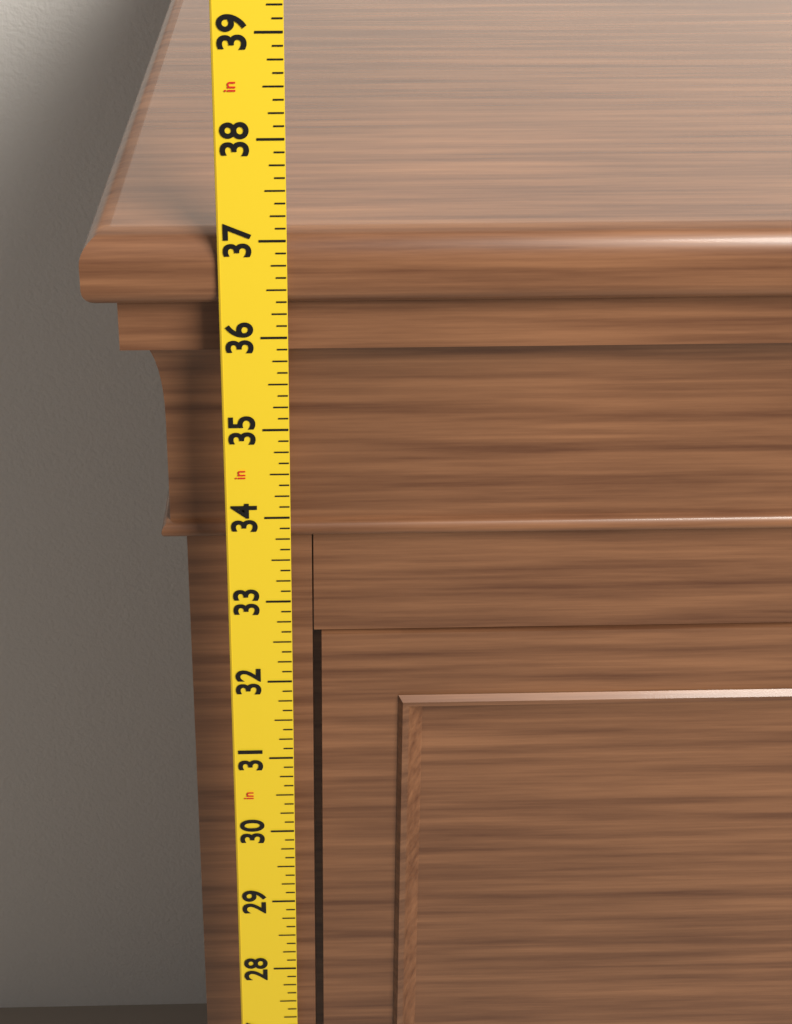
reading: 37.000 in
